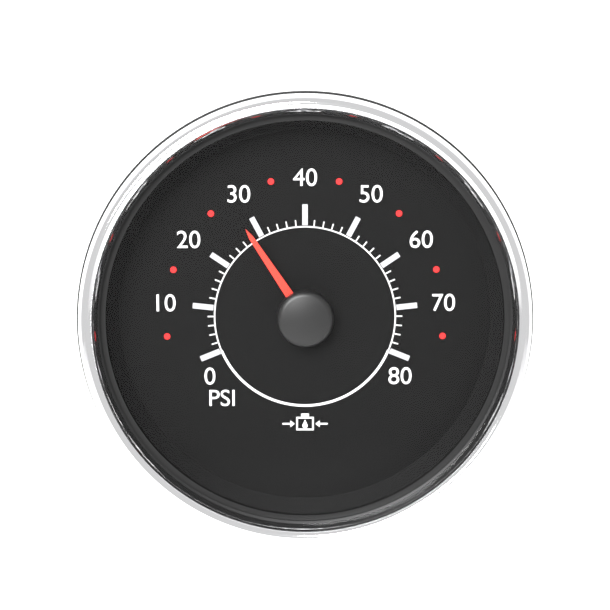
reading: 28 psi
